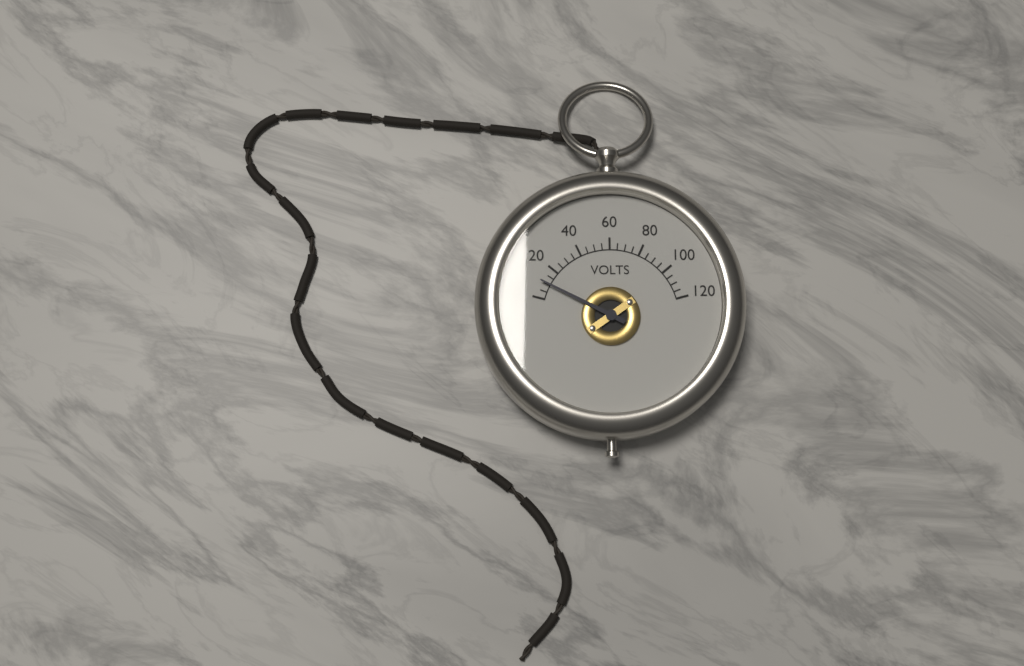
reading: 10 V
